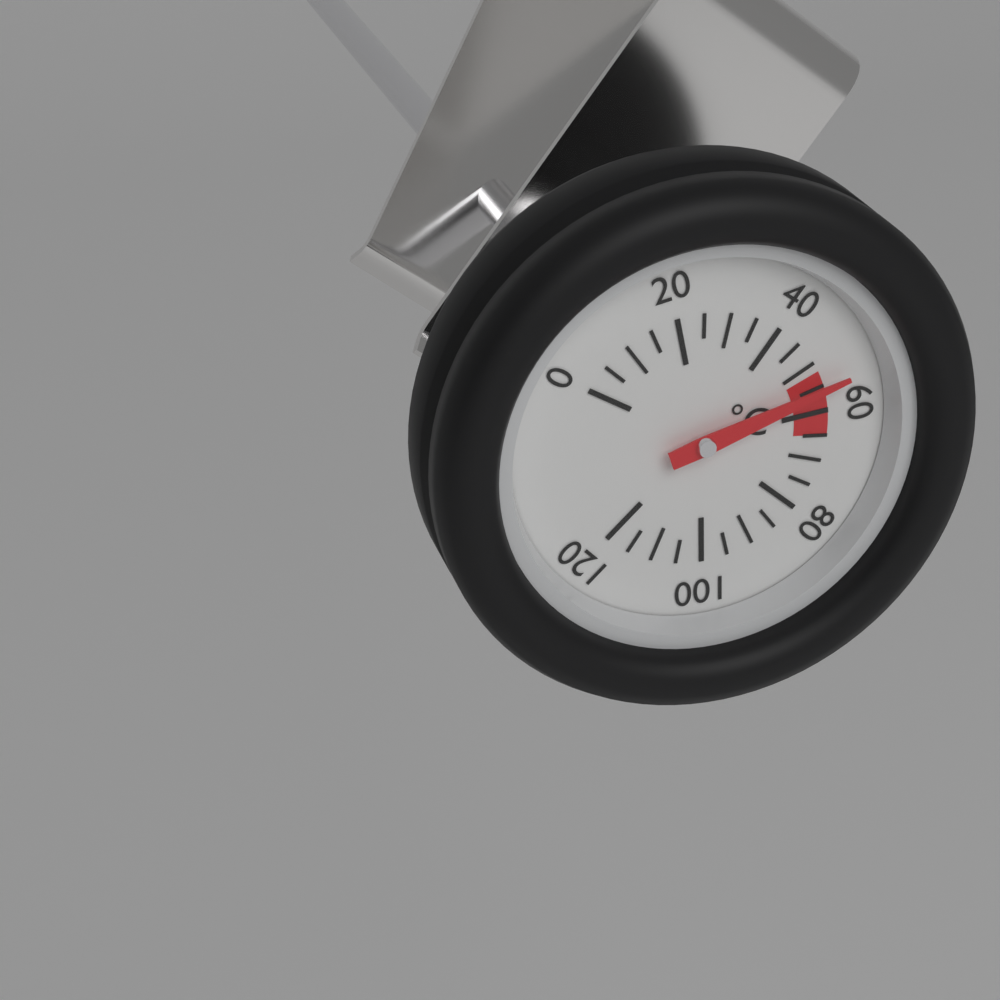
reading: 55 °C
